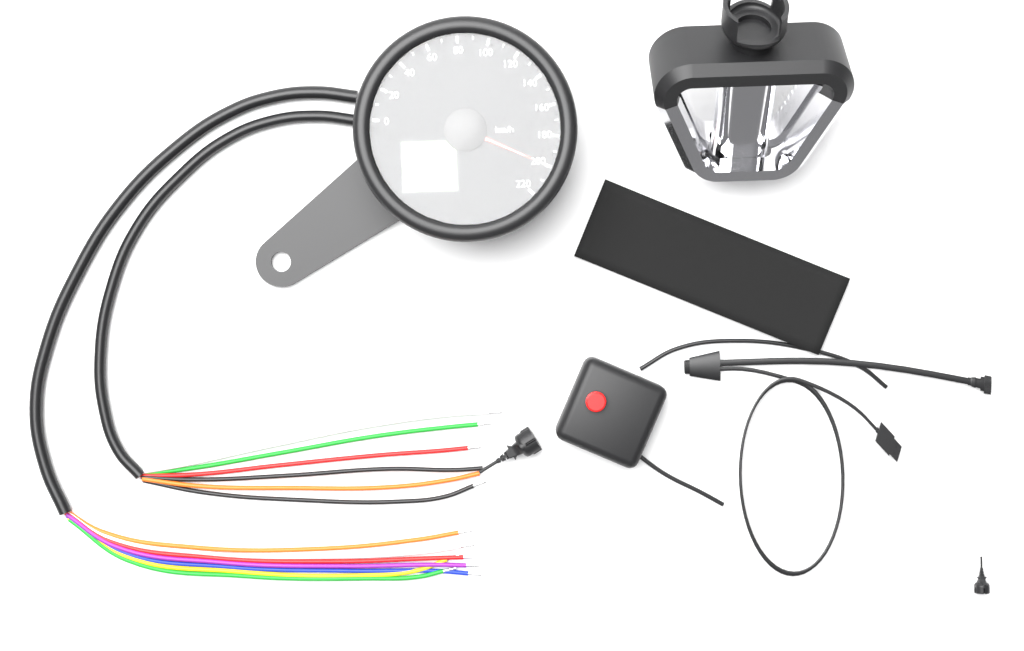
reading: 200 km/h
